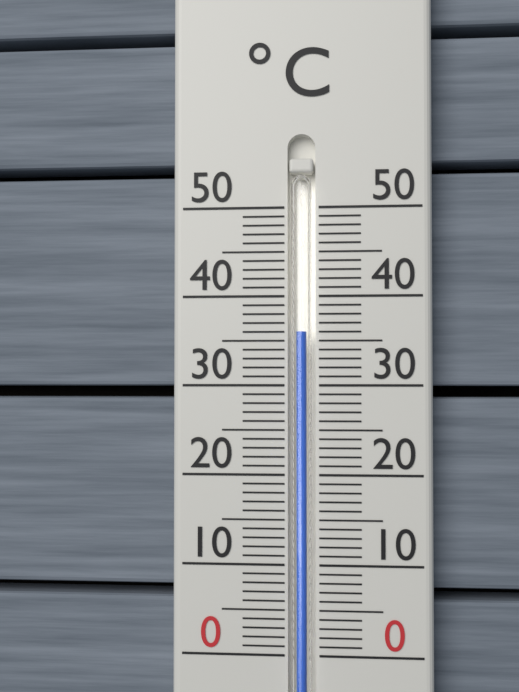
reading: 36 °C
